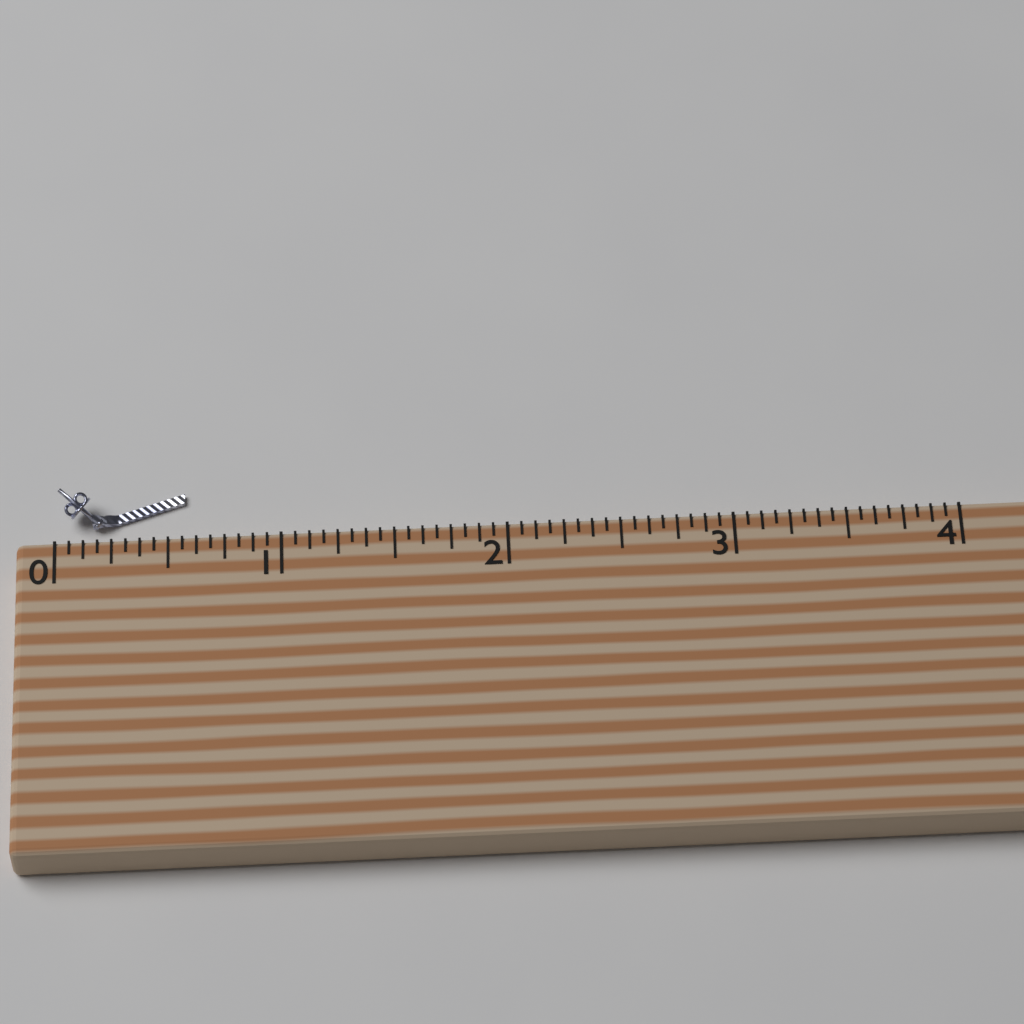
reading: 0.5625 (no unit)
